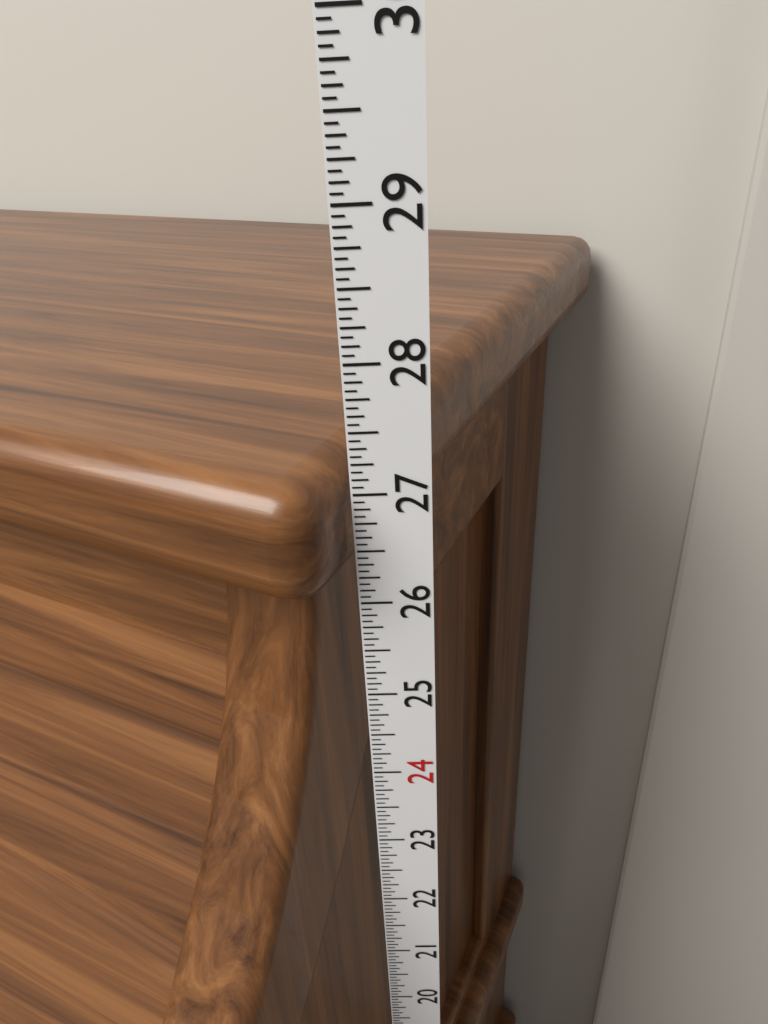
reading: 27.2500 in
